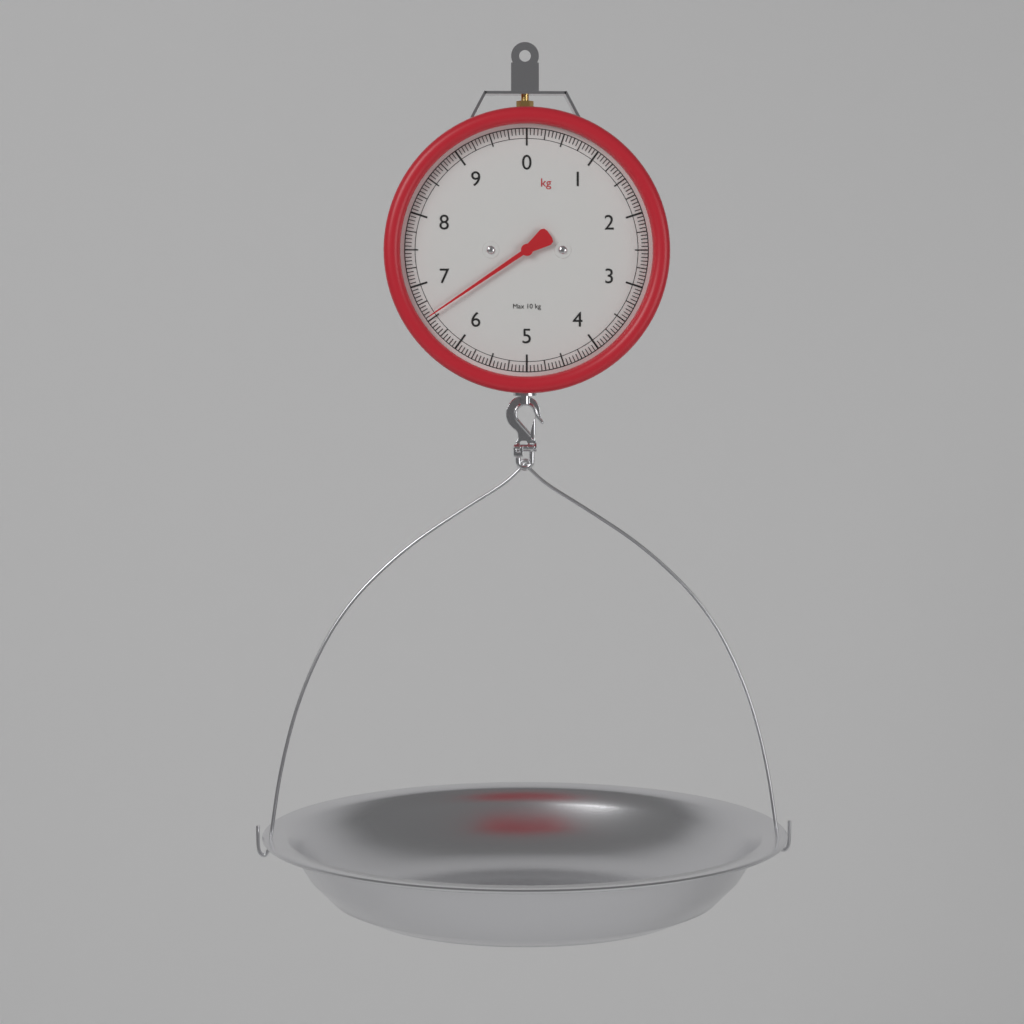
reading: 6.55 kg
